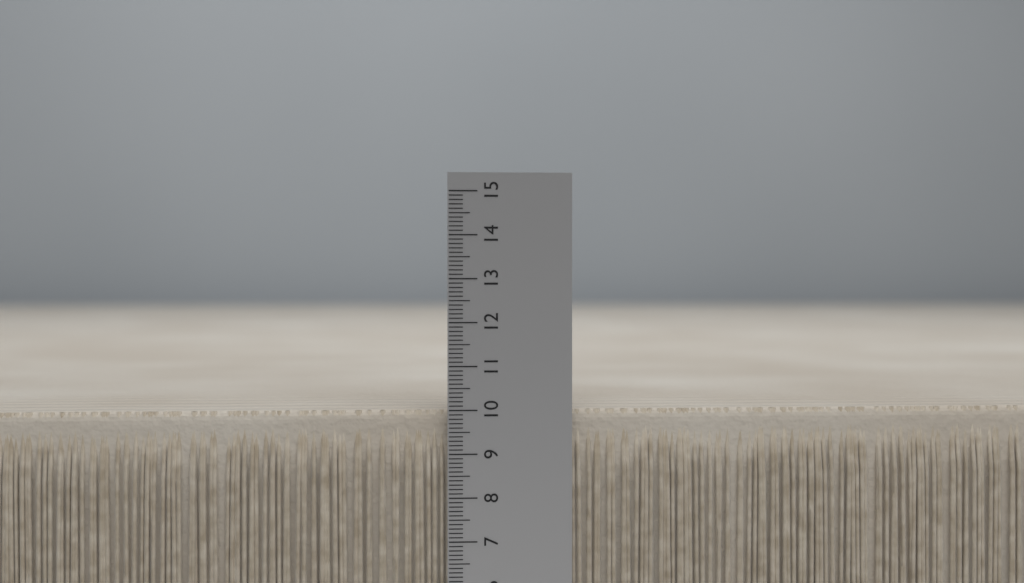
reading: 10.0 (no unit)
